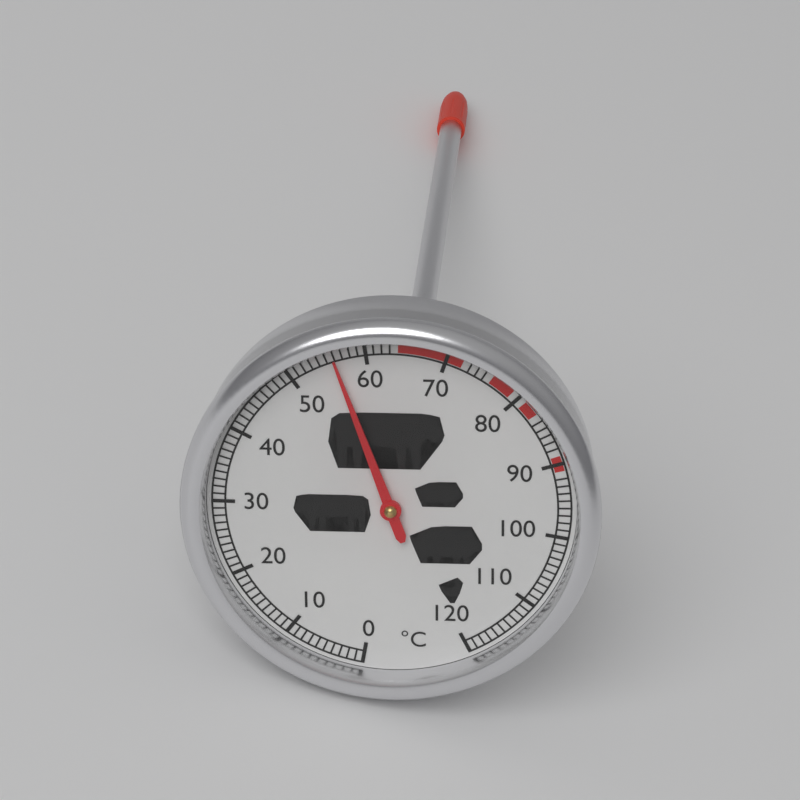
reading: 56 °C
